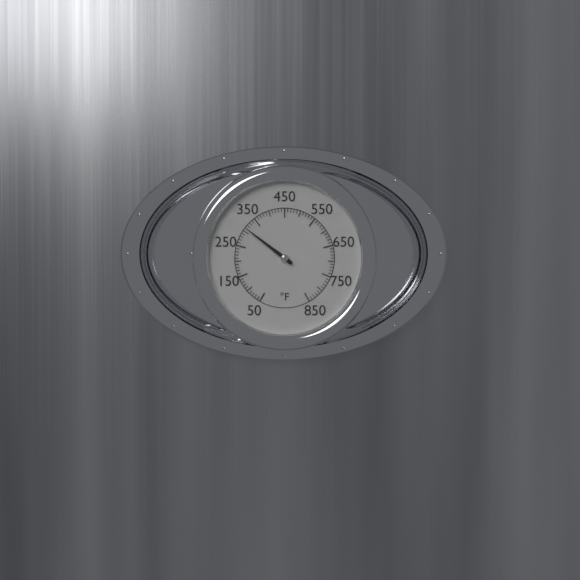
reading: 310 °F
